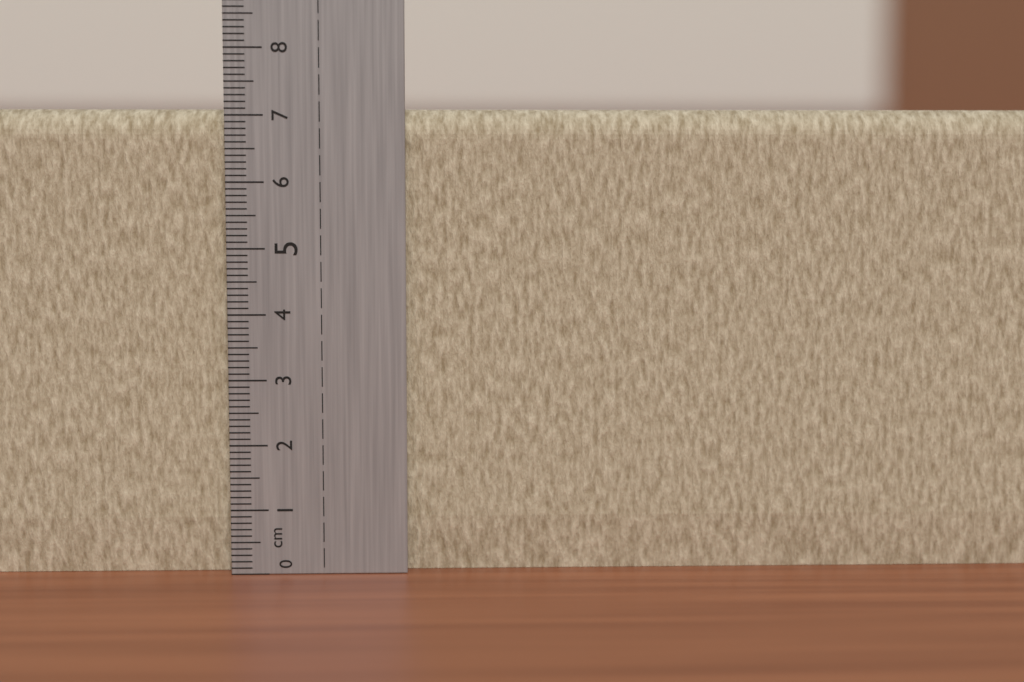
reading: 7.1 cm
